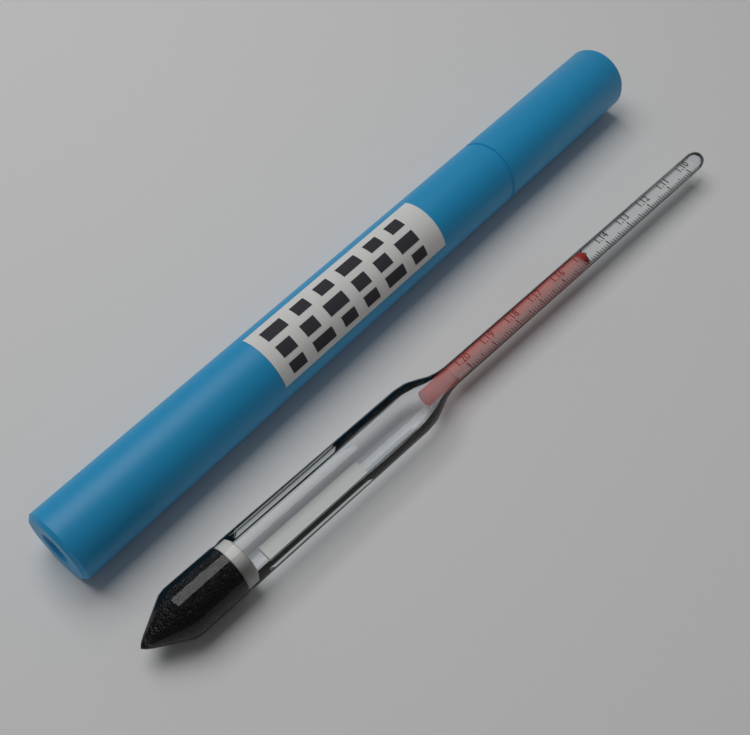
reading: 1.150 (no unit)
